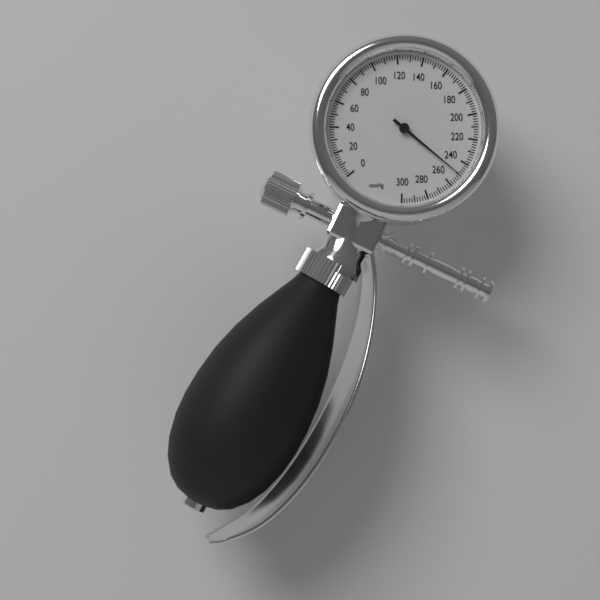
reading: 250 mmHg
